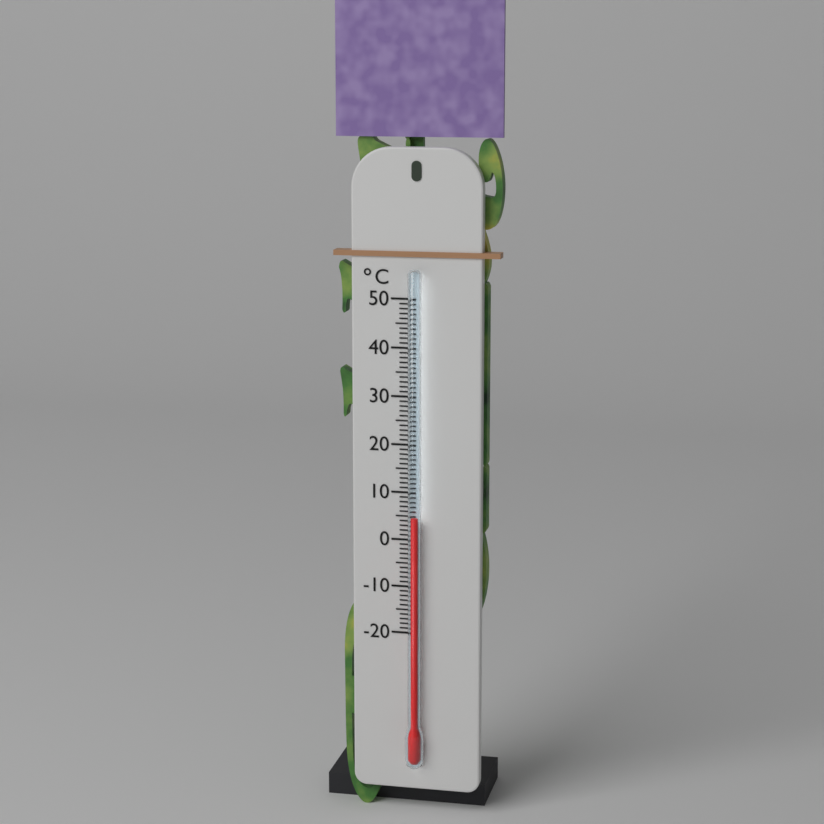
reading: 5 °C
